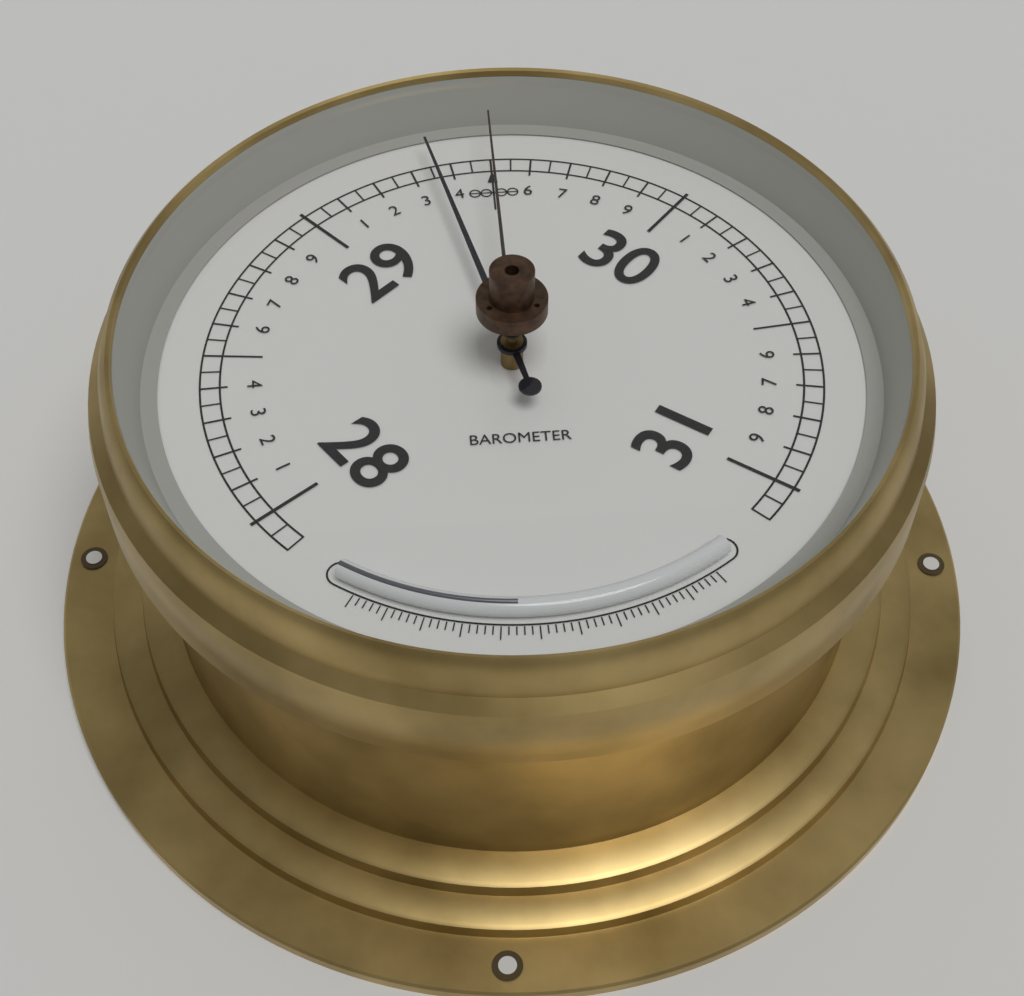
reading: 29.35 (no unit)
